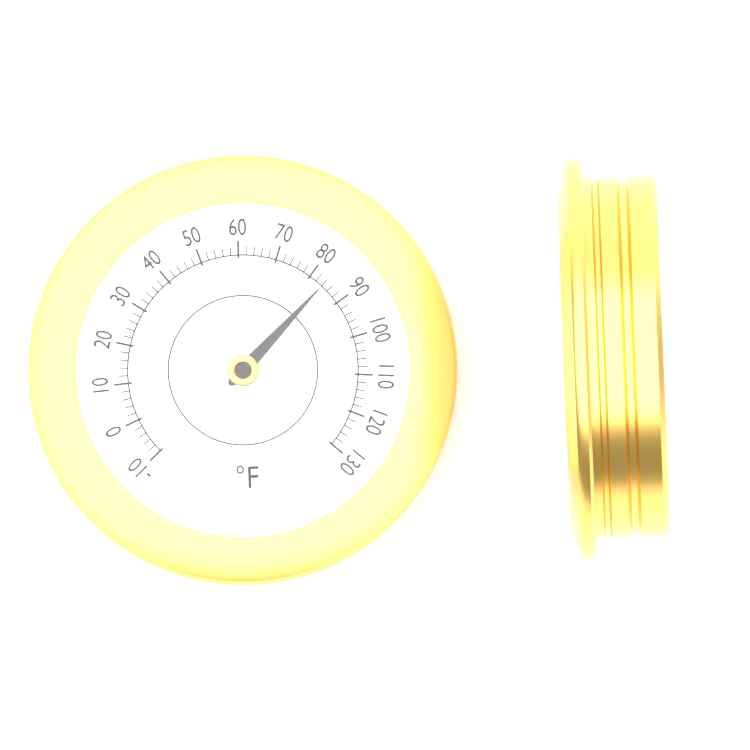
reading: 84 °F
